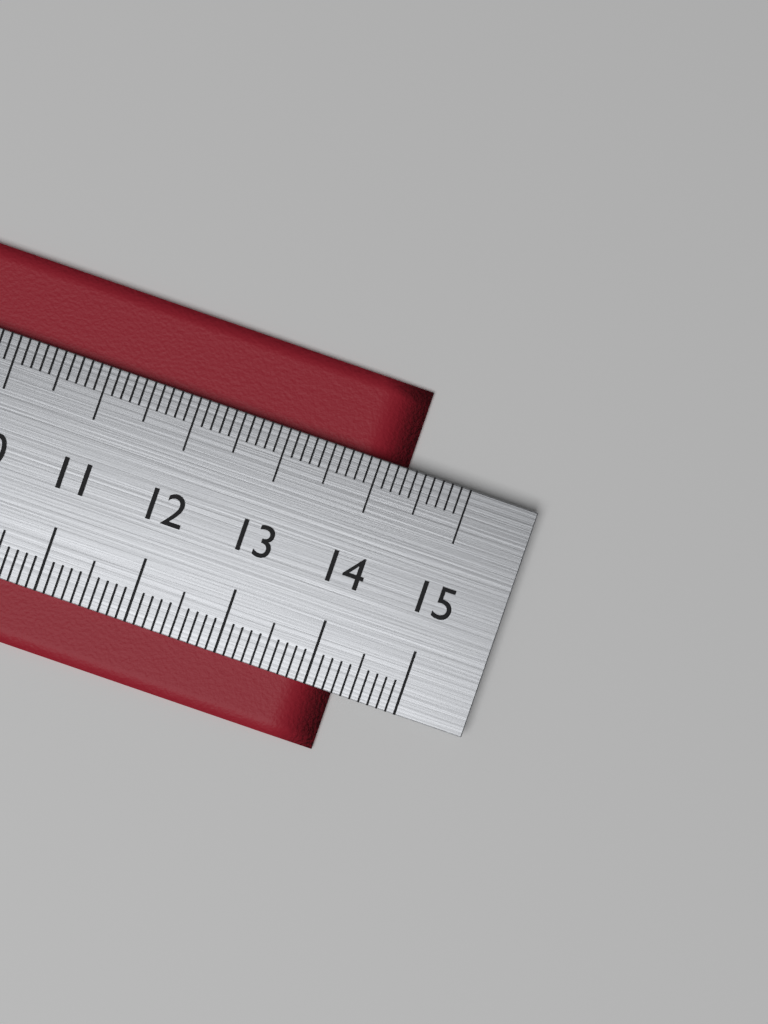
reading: 14.3 cm
